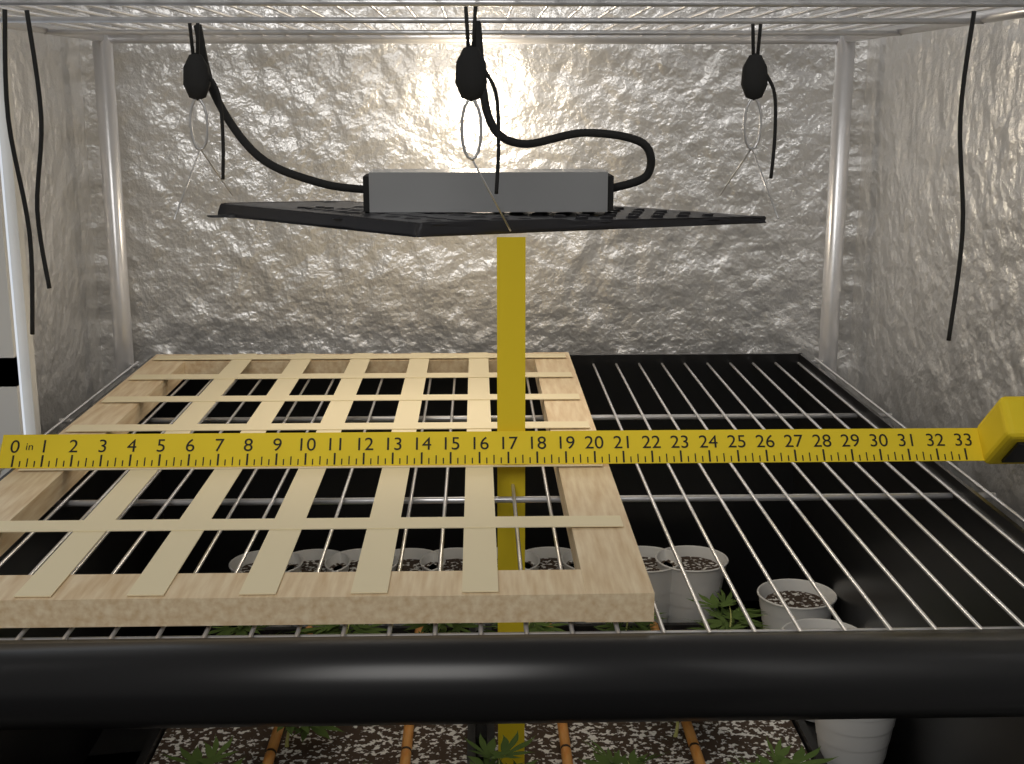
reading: 20.50 in
